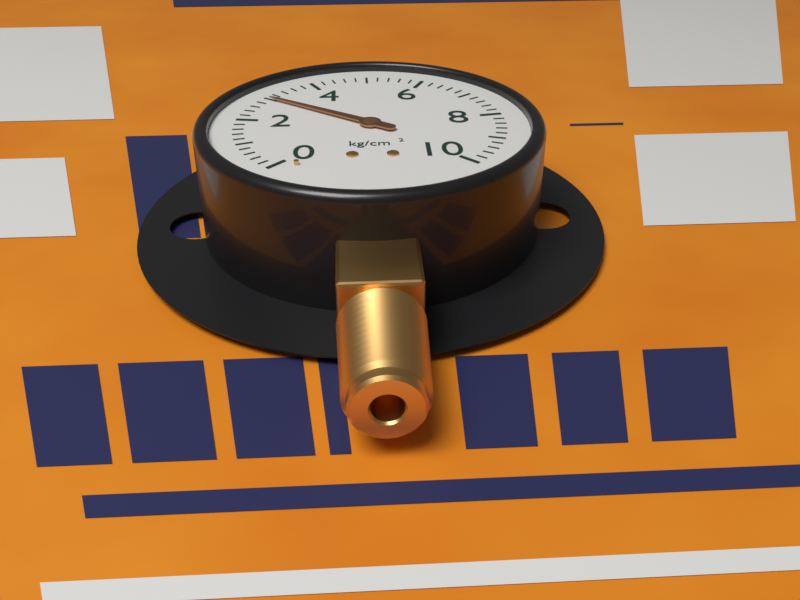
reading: 3.0 kg/cm²
